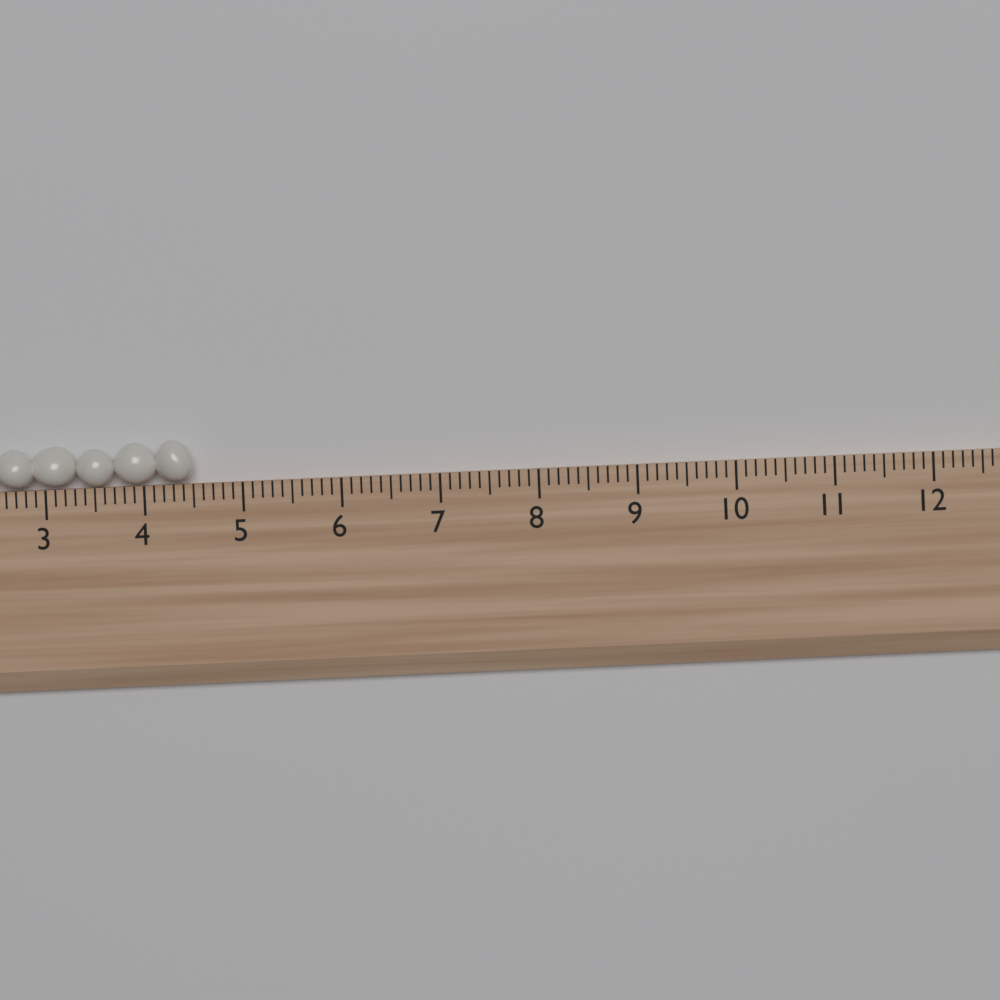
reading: 4.5 (no unit)
